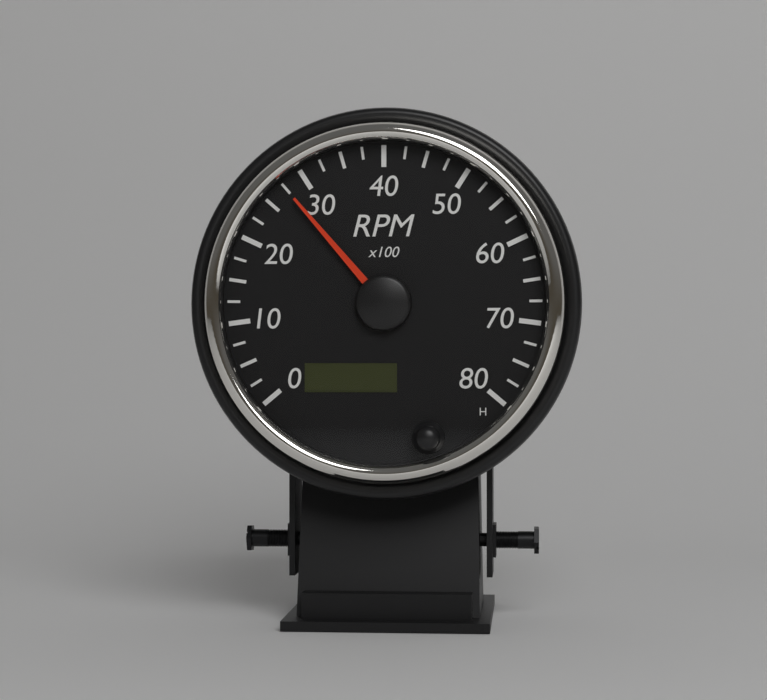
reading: 2750 RPM
